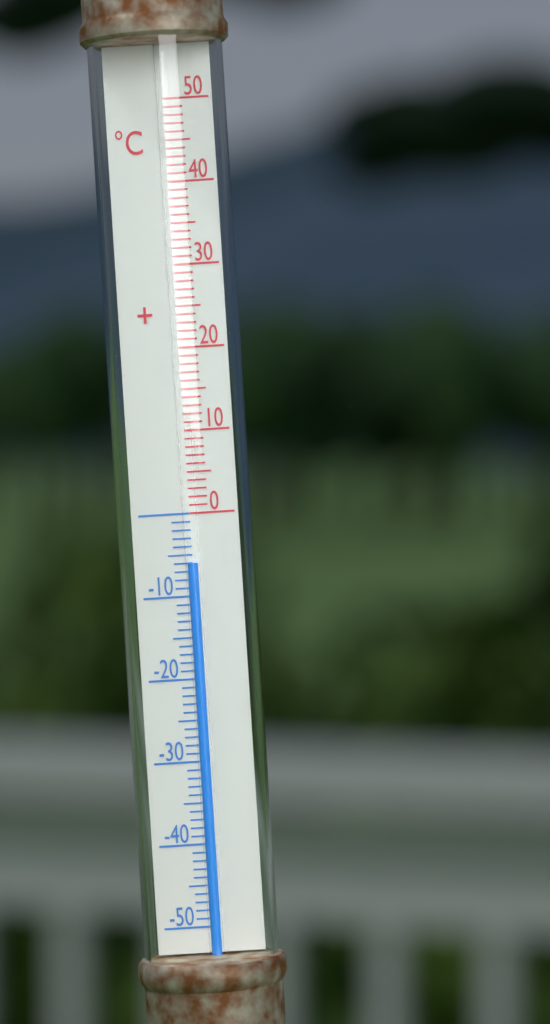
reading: -6 °C
